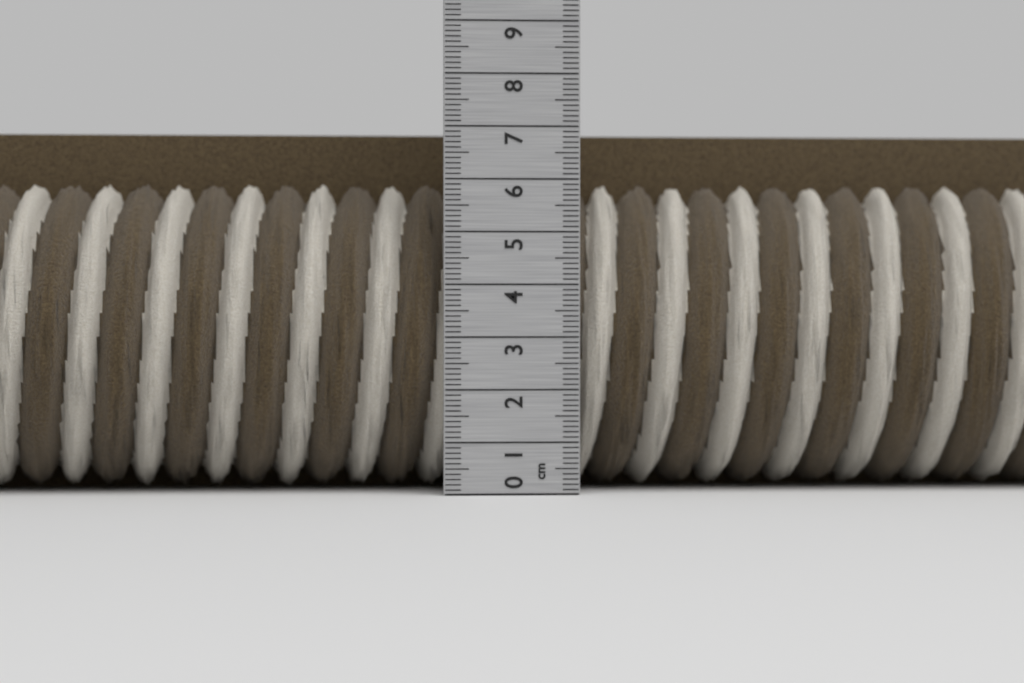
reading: 7.0 cm
